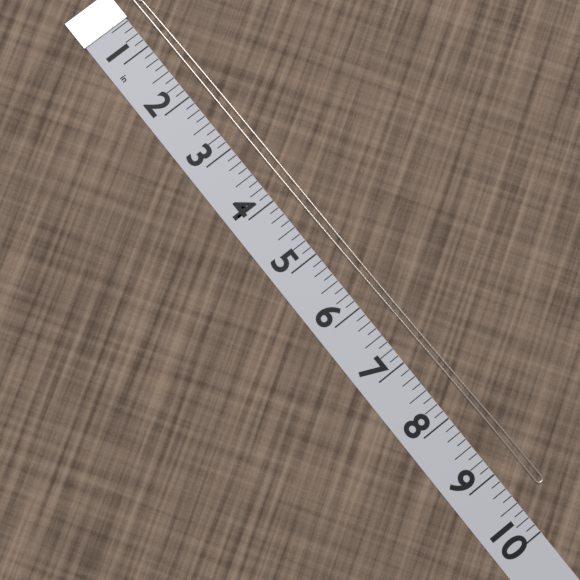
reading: 9.500 in
